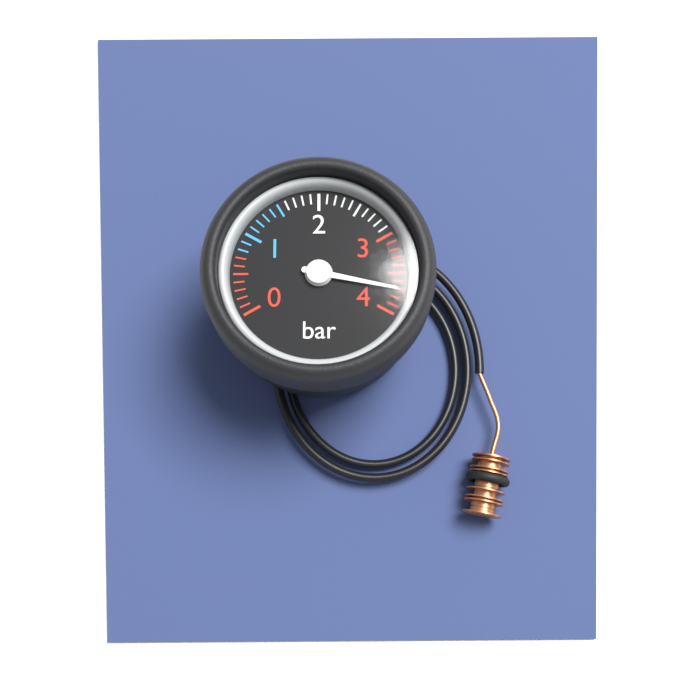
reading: 3.7 bar
